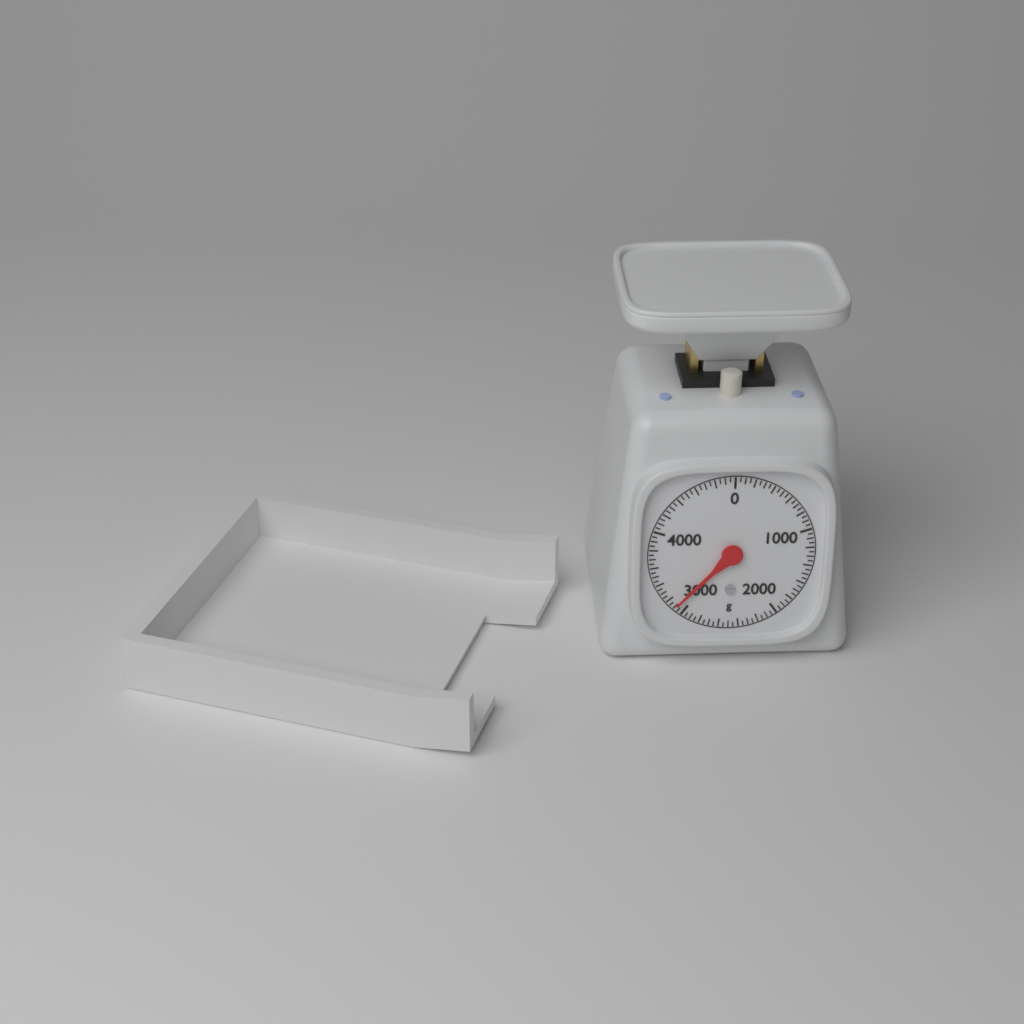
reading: 3100 g
